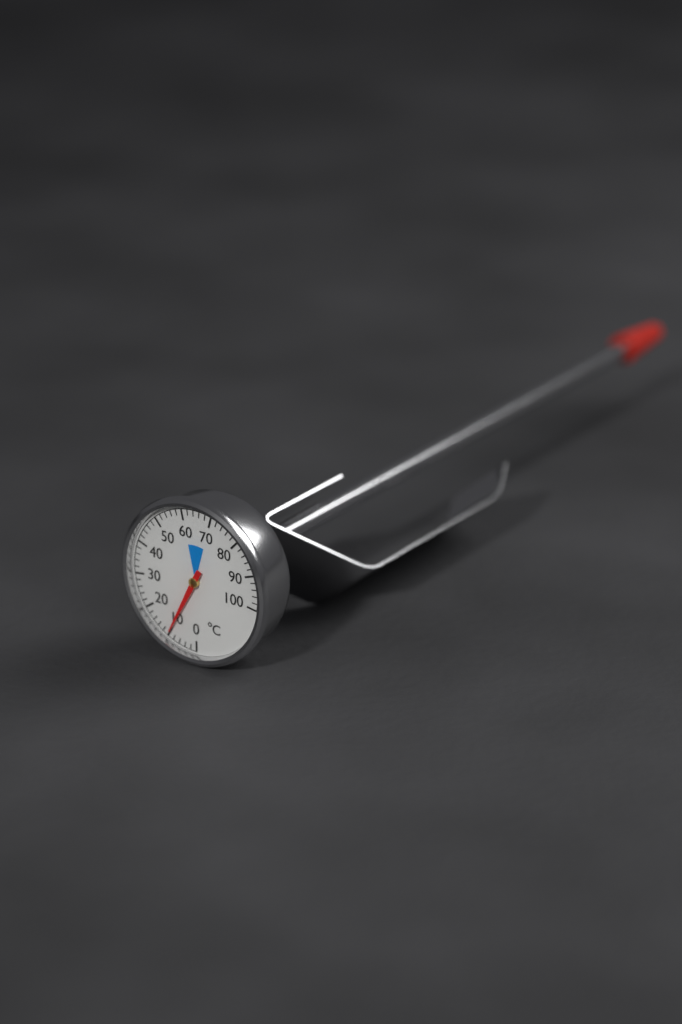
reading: 10 °C
